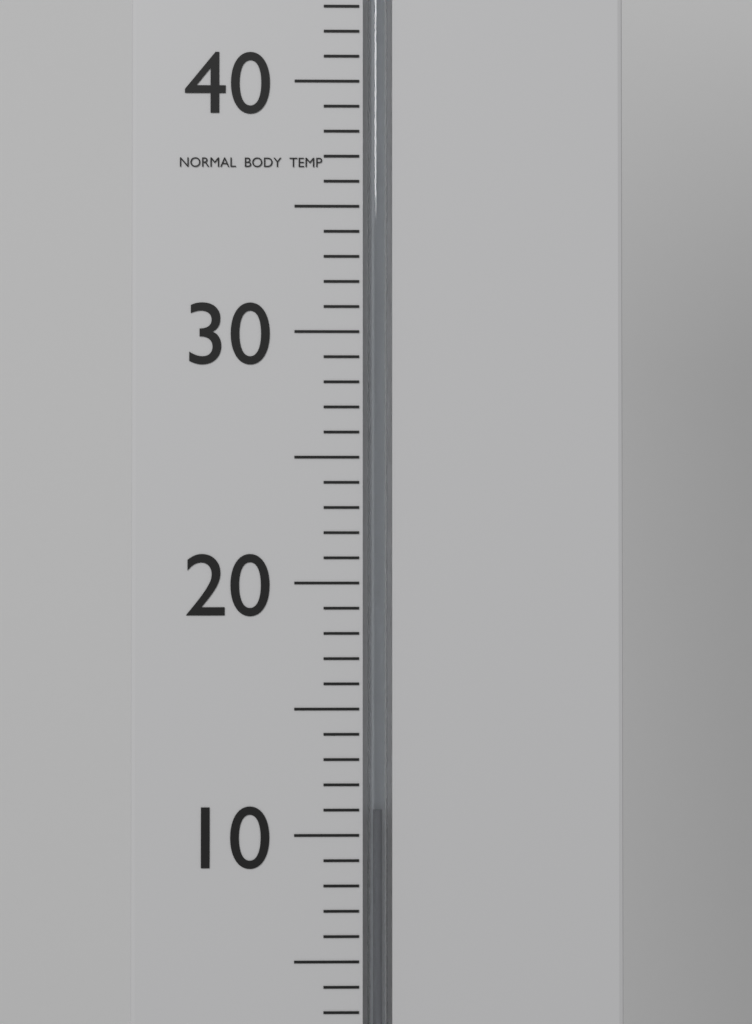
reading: 11 °C
